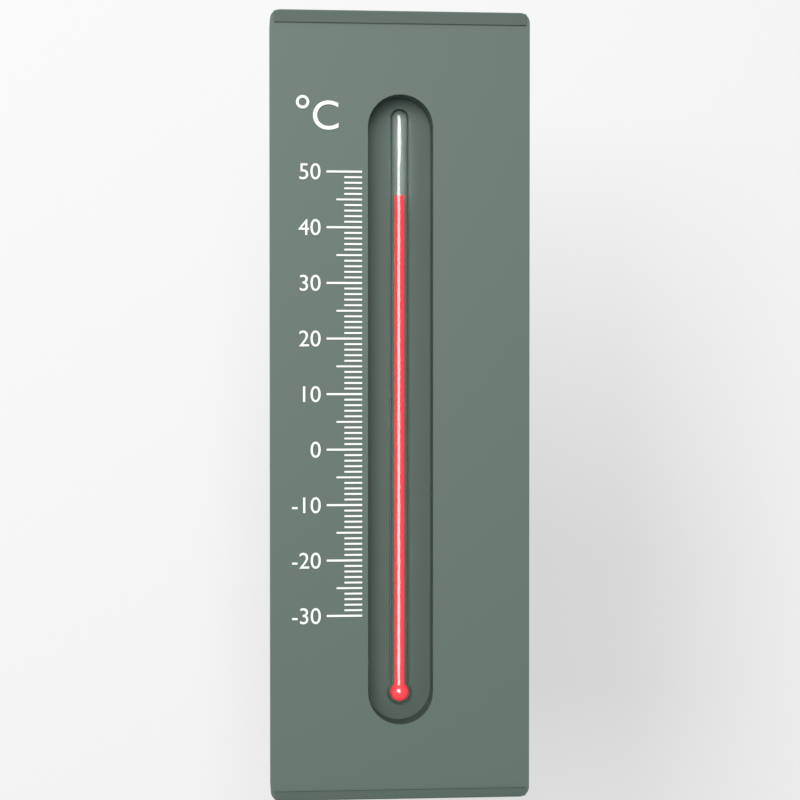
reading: 46 °C
